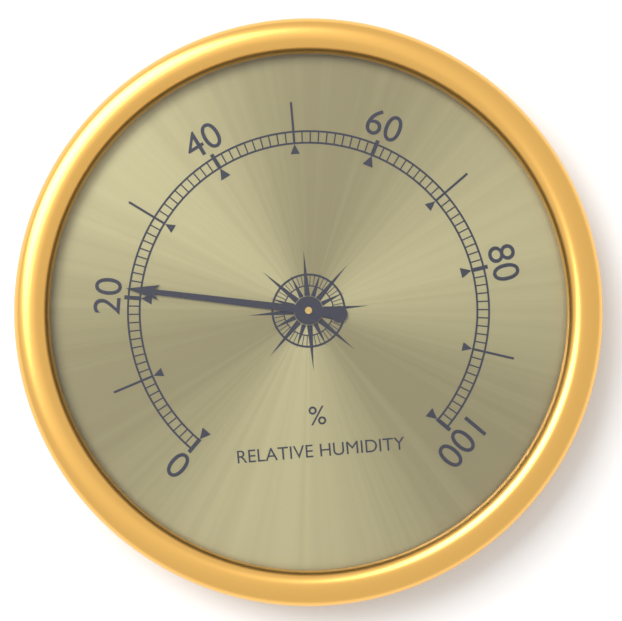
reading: 21 %
